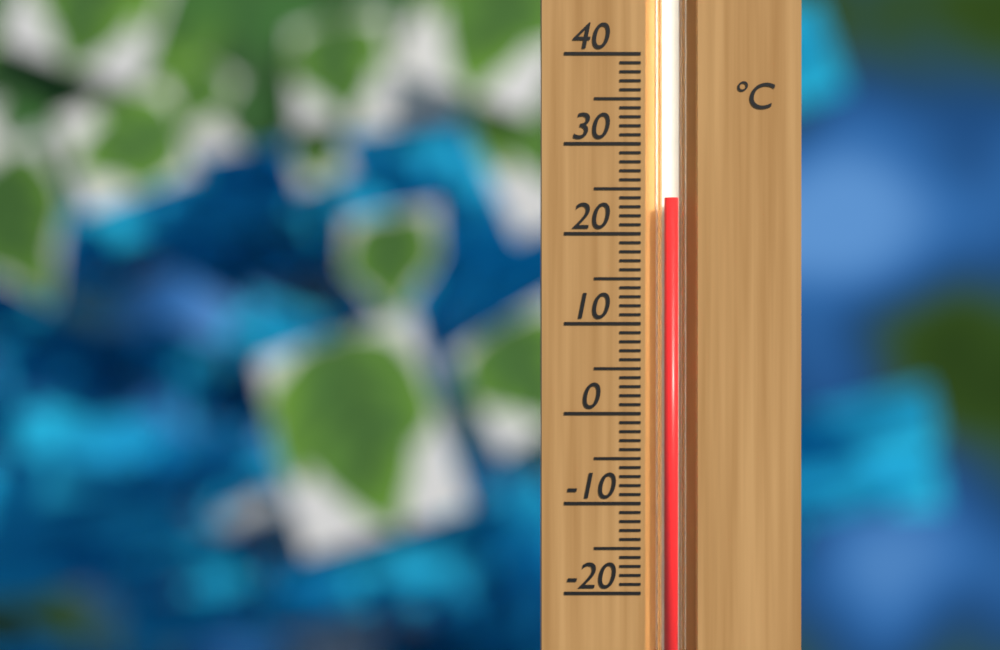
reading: 24 °C
